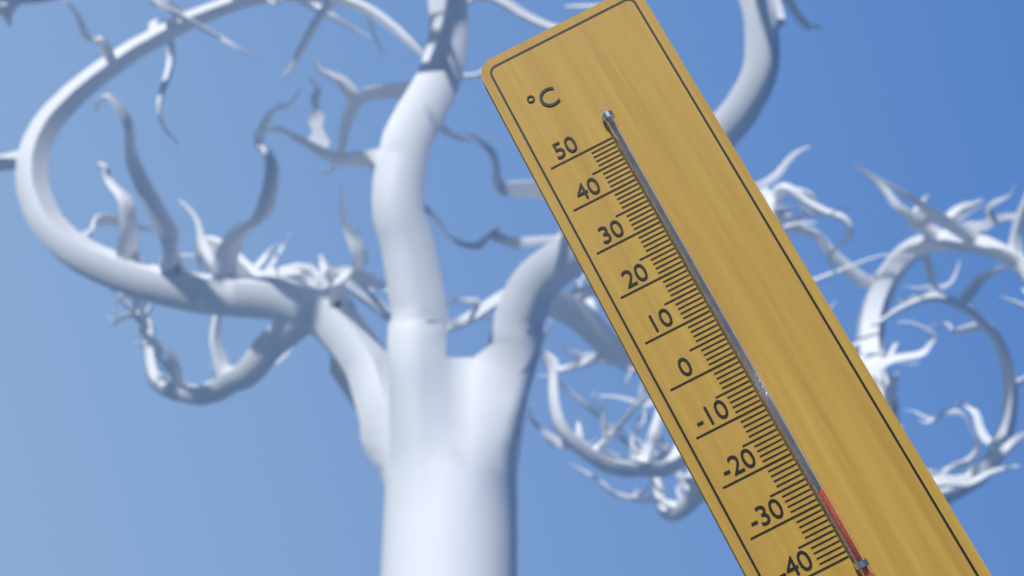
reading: -28 °C
